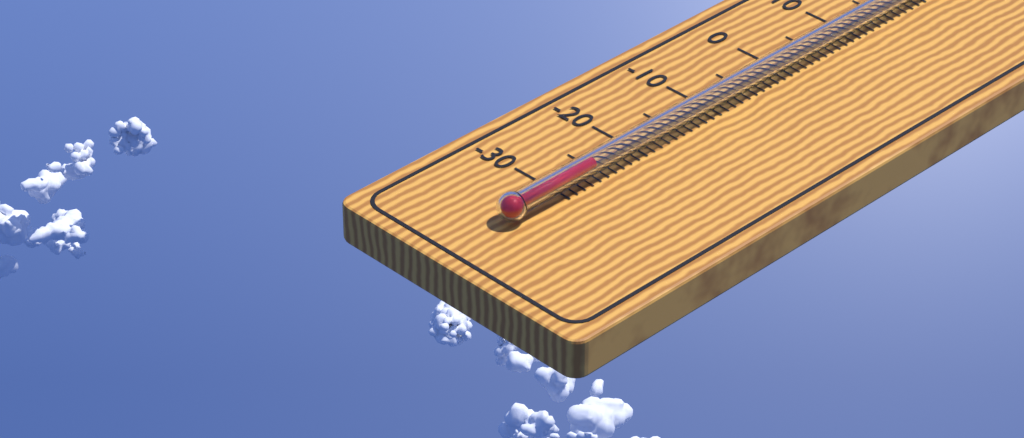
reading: -26 °C
